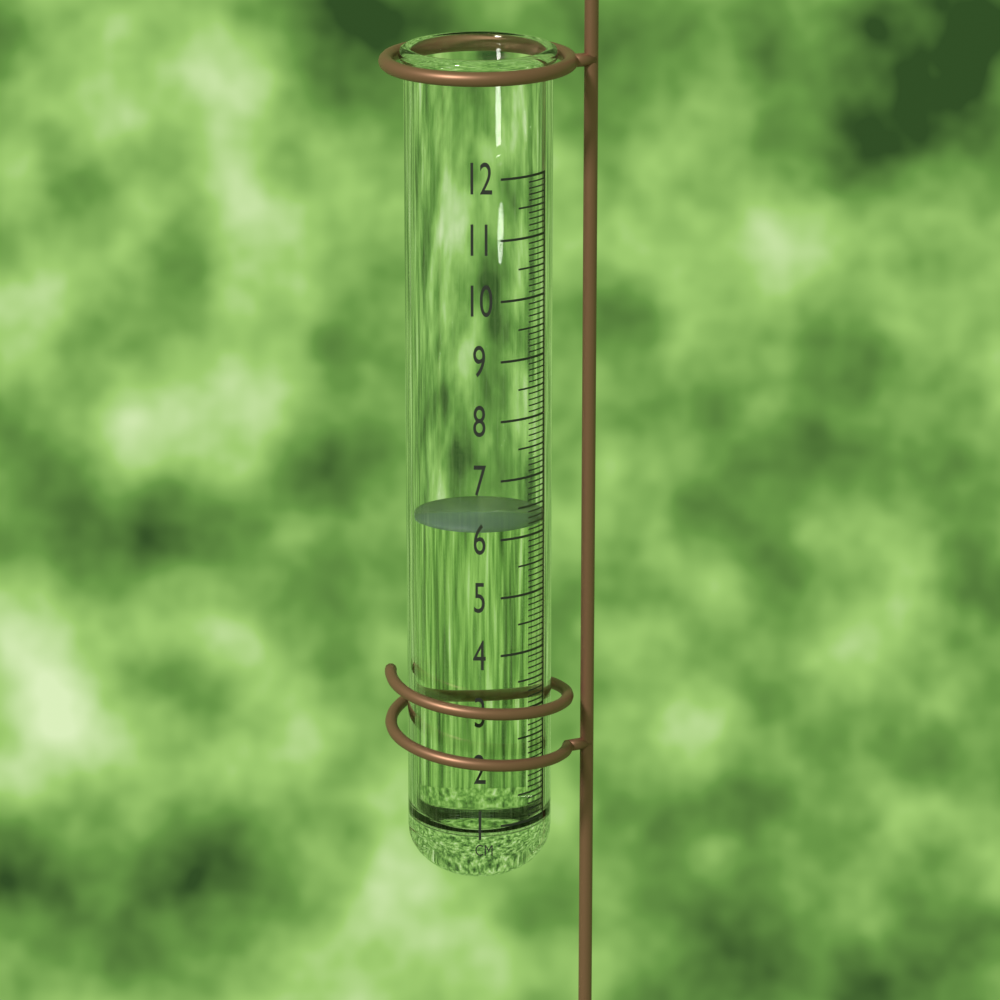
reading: 6.2 cm
